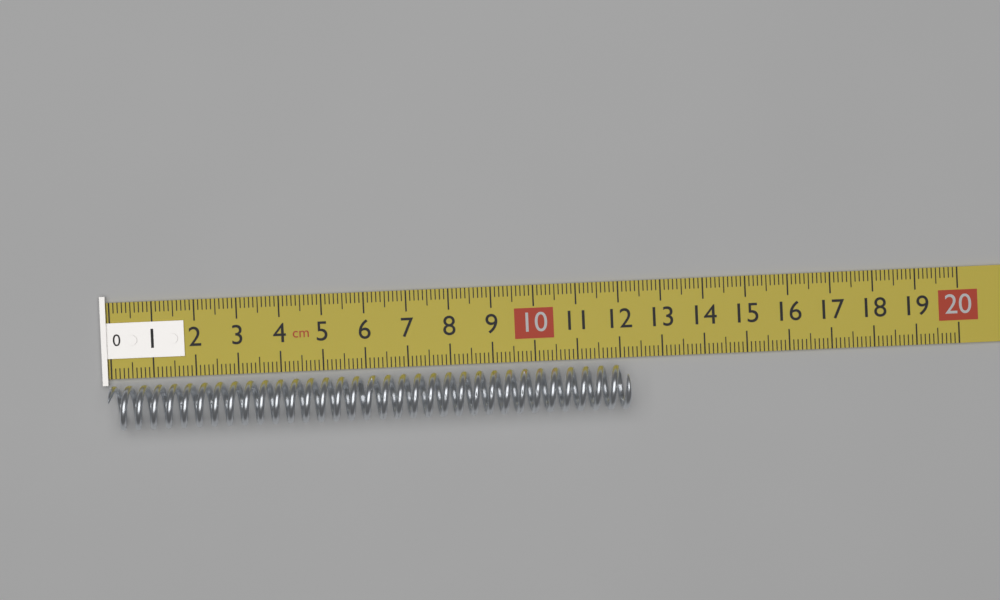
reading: 12.2 cm
